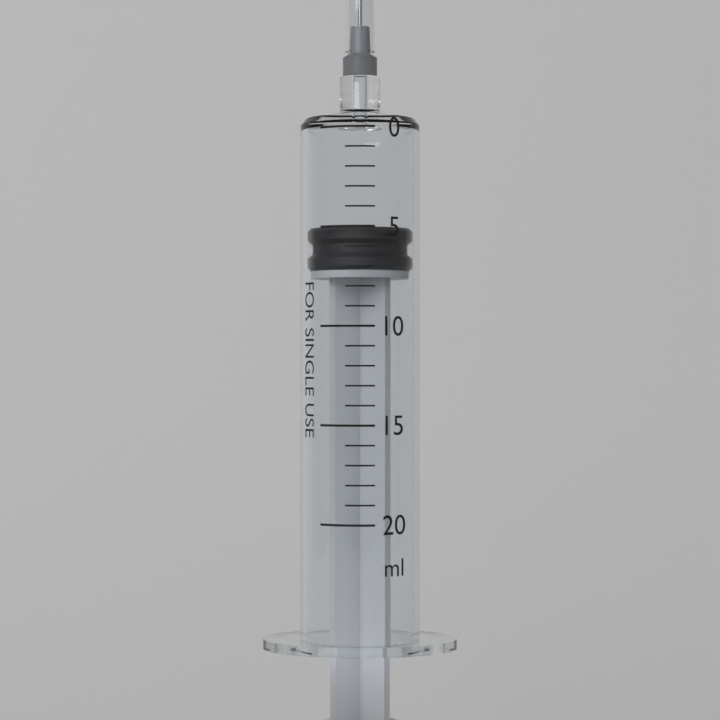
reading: 5 ml
